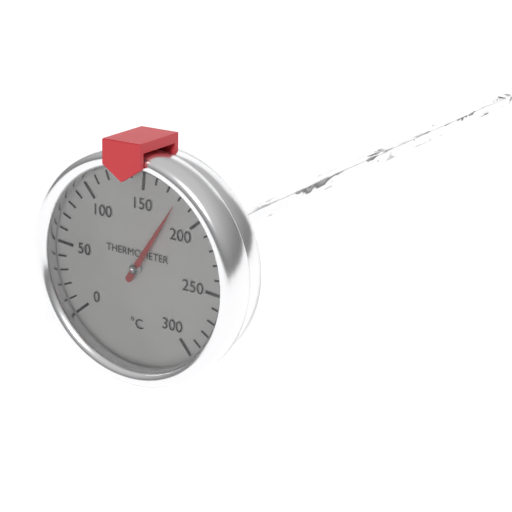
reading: 180 °C
